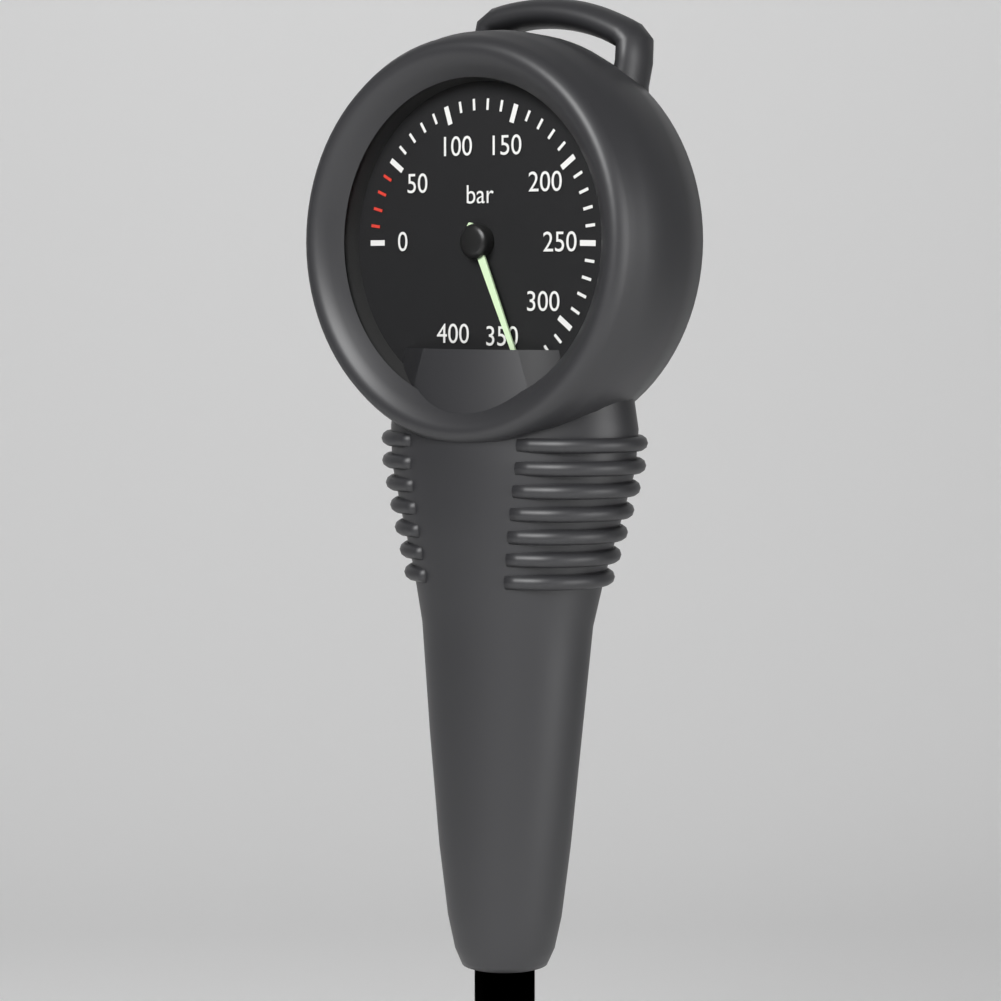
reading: 340 bar
